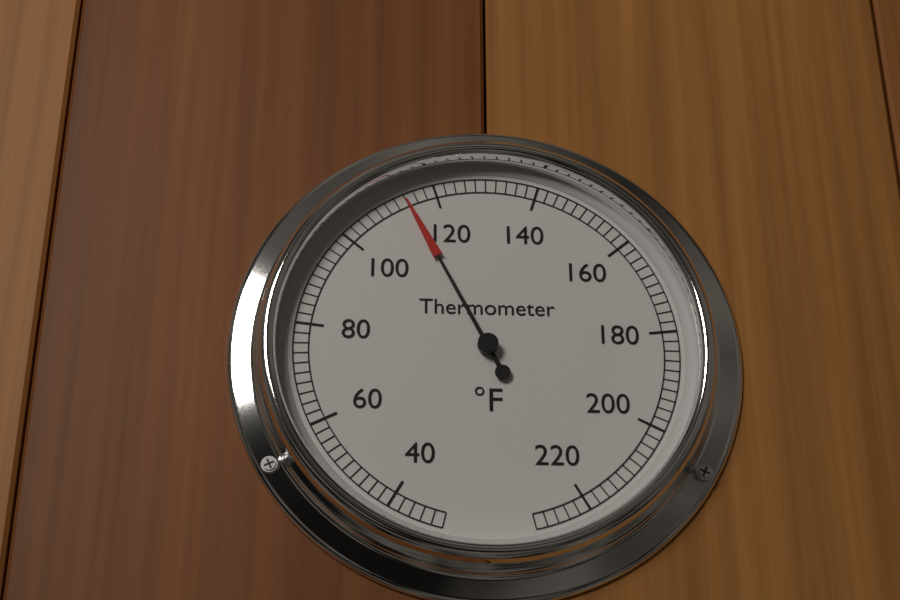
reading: 114 °F
